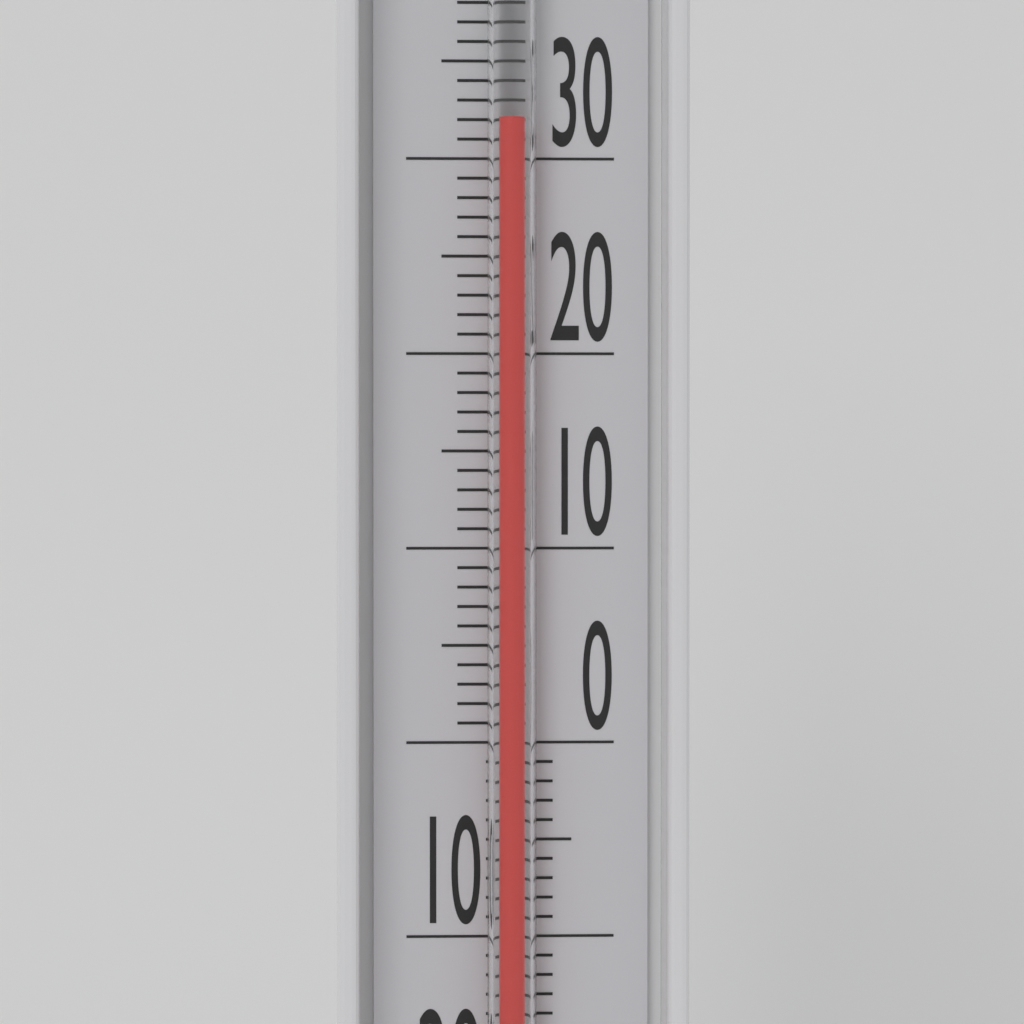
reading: 32 °C
